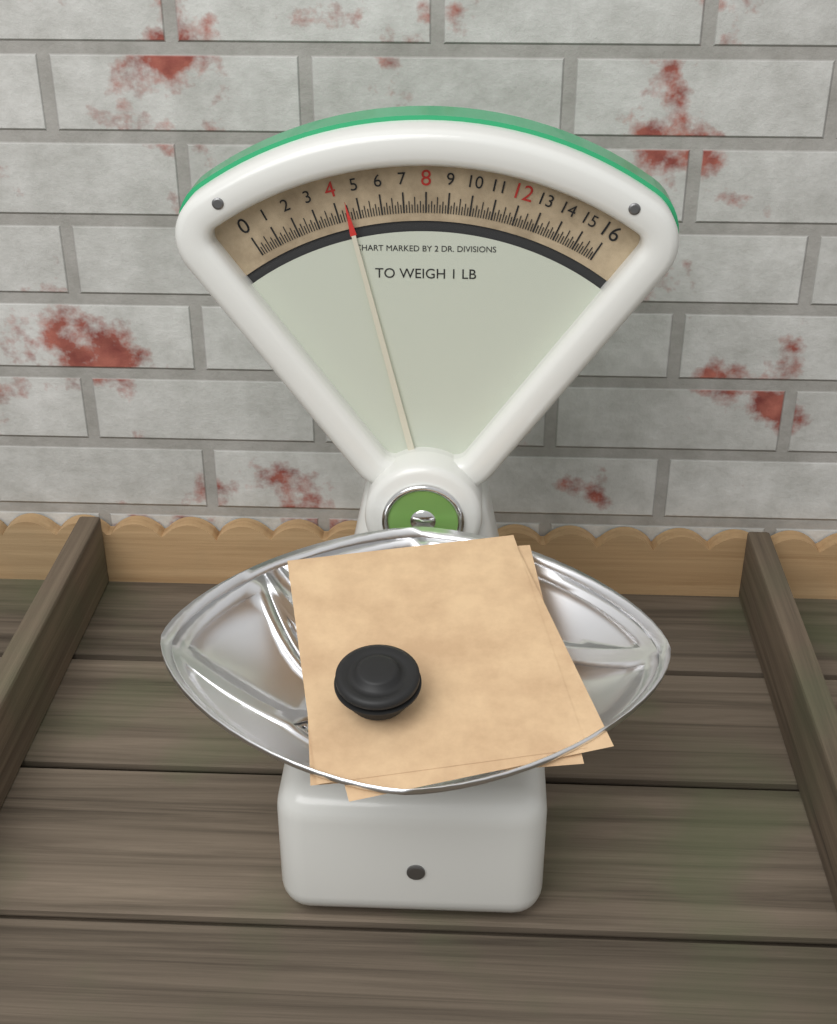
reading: 4.500 oz
